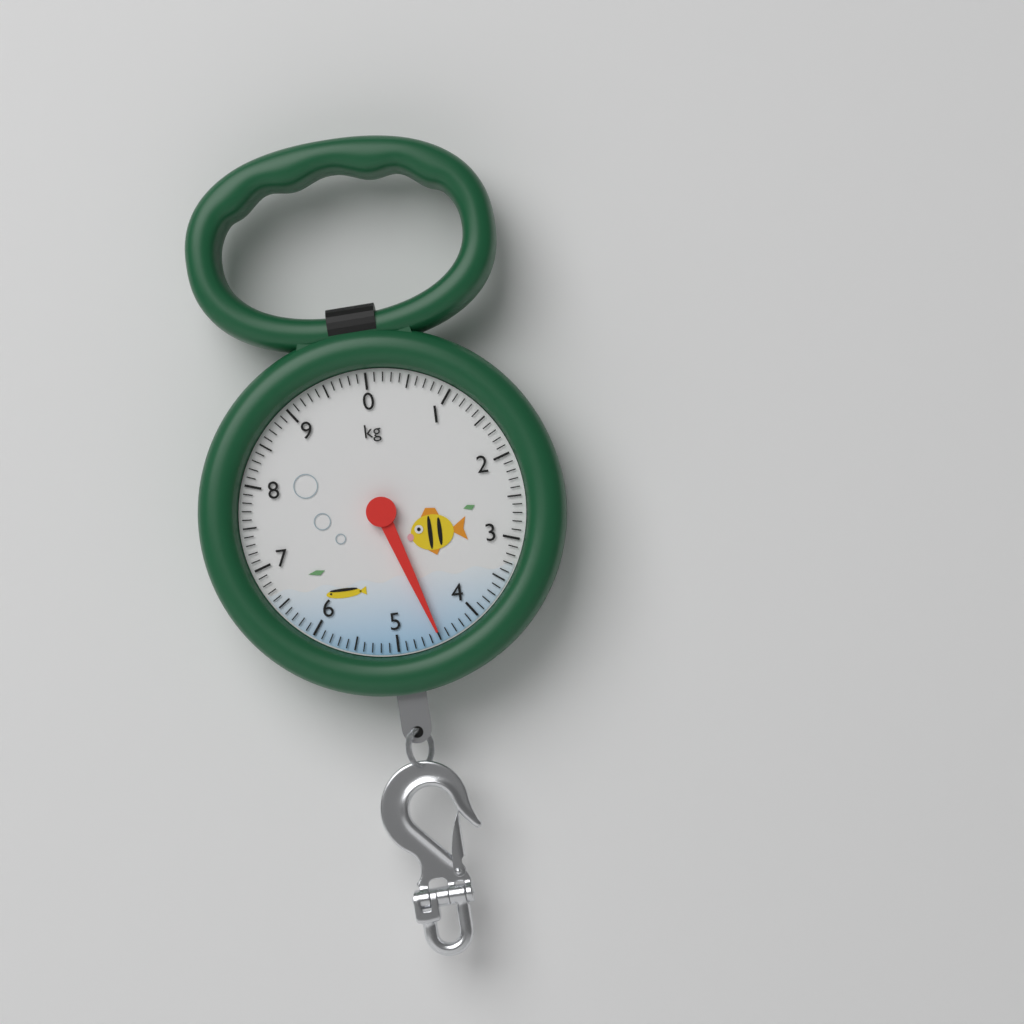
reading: 4.5 kg
